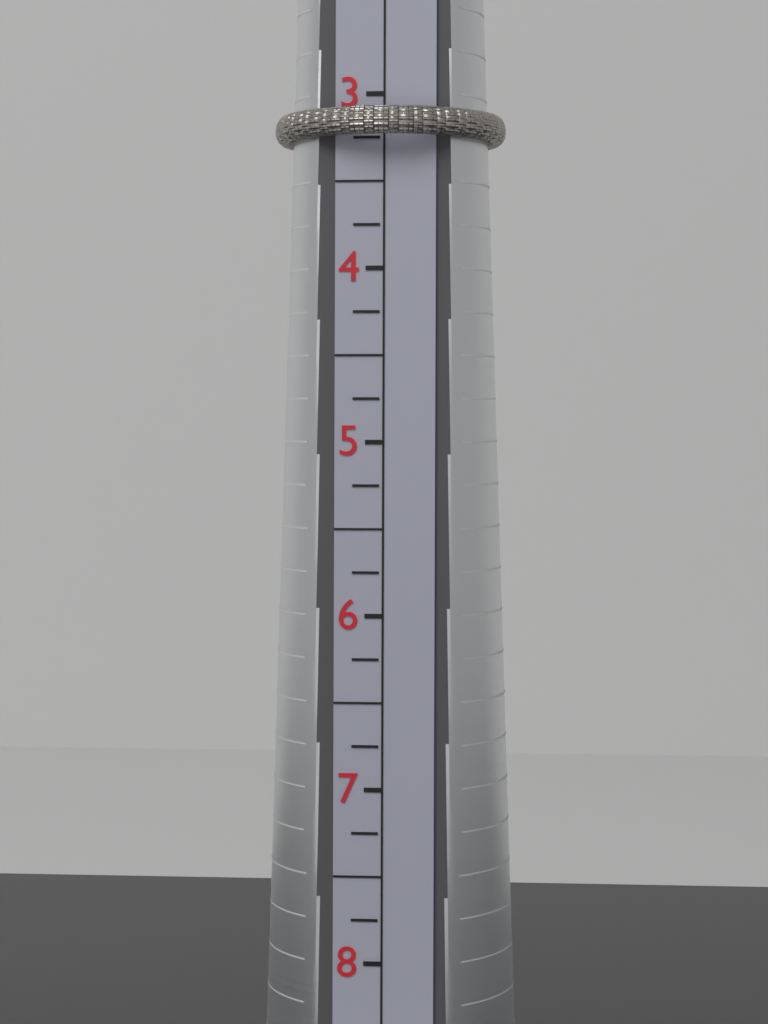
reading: 3.25 (no unit)
